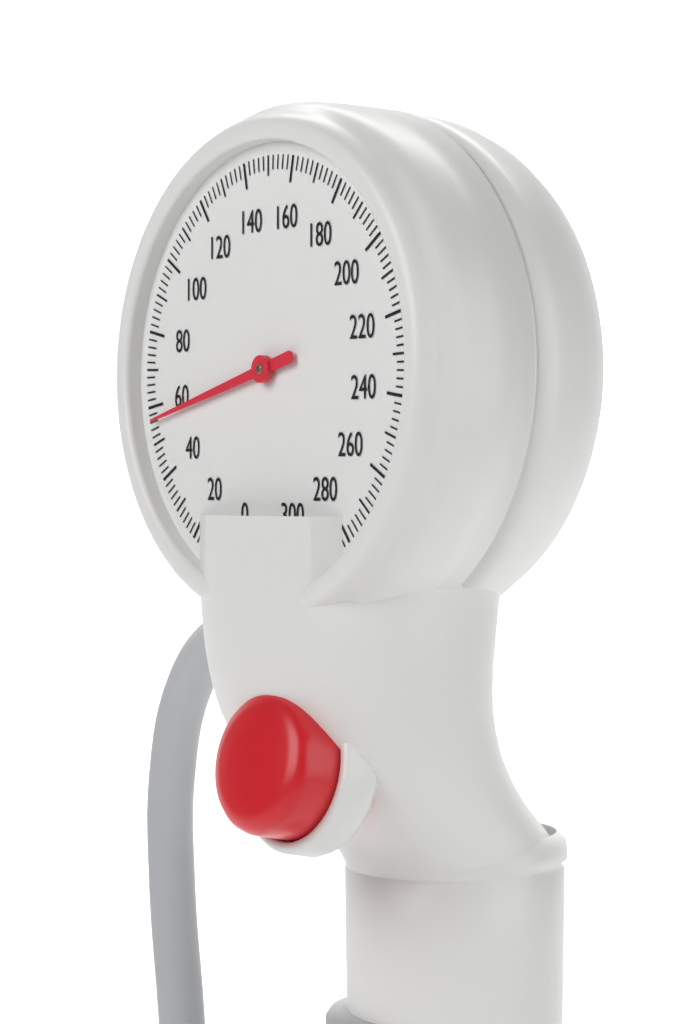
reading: 56 mmHg
